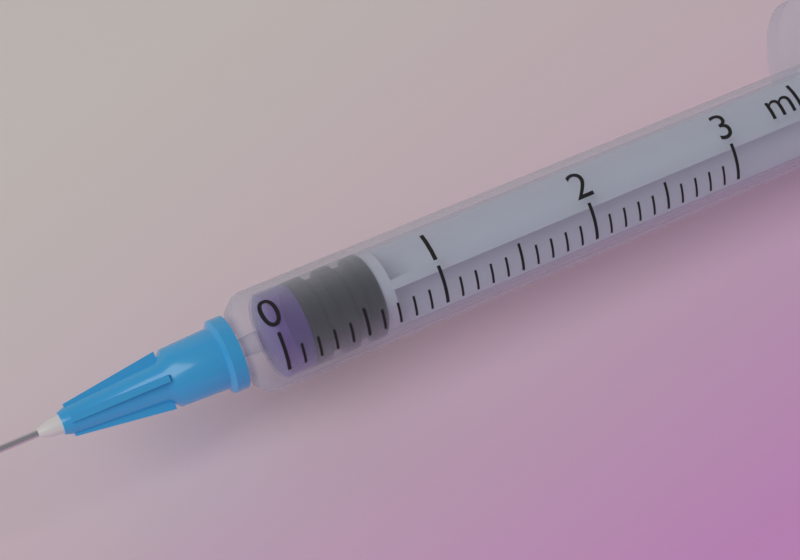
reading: 0.2 ml
